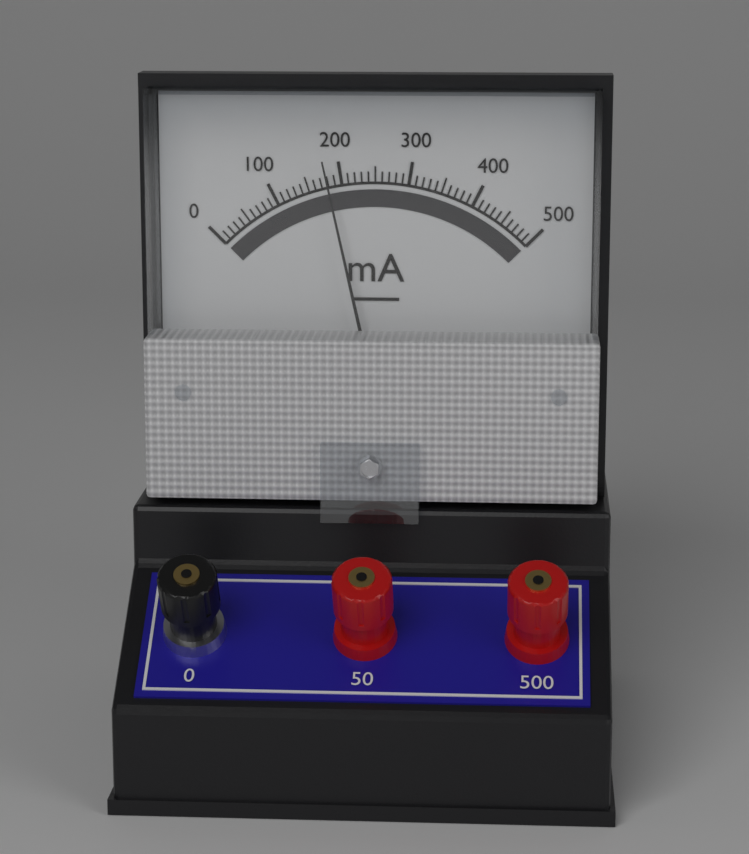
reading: 180 mA
